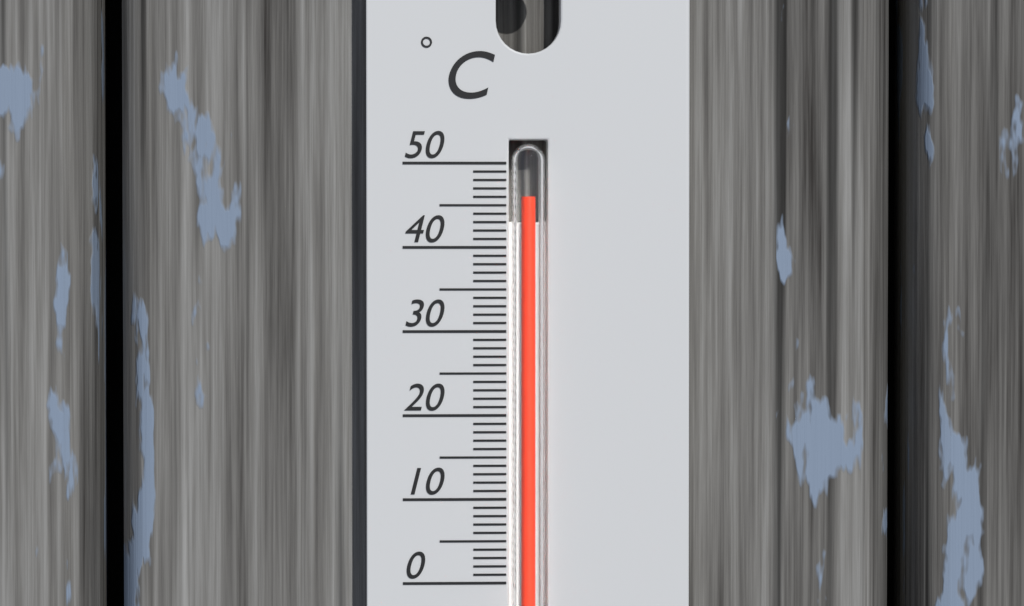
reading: 46 °C
